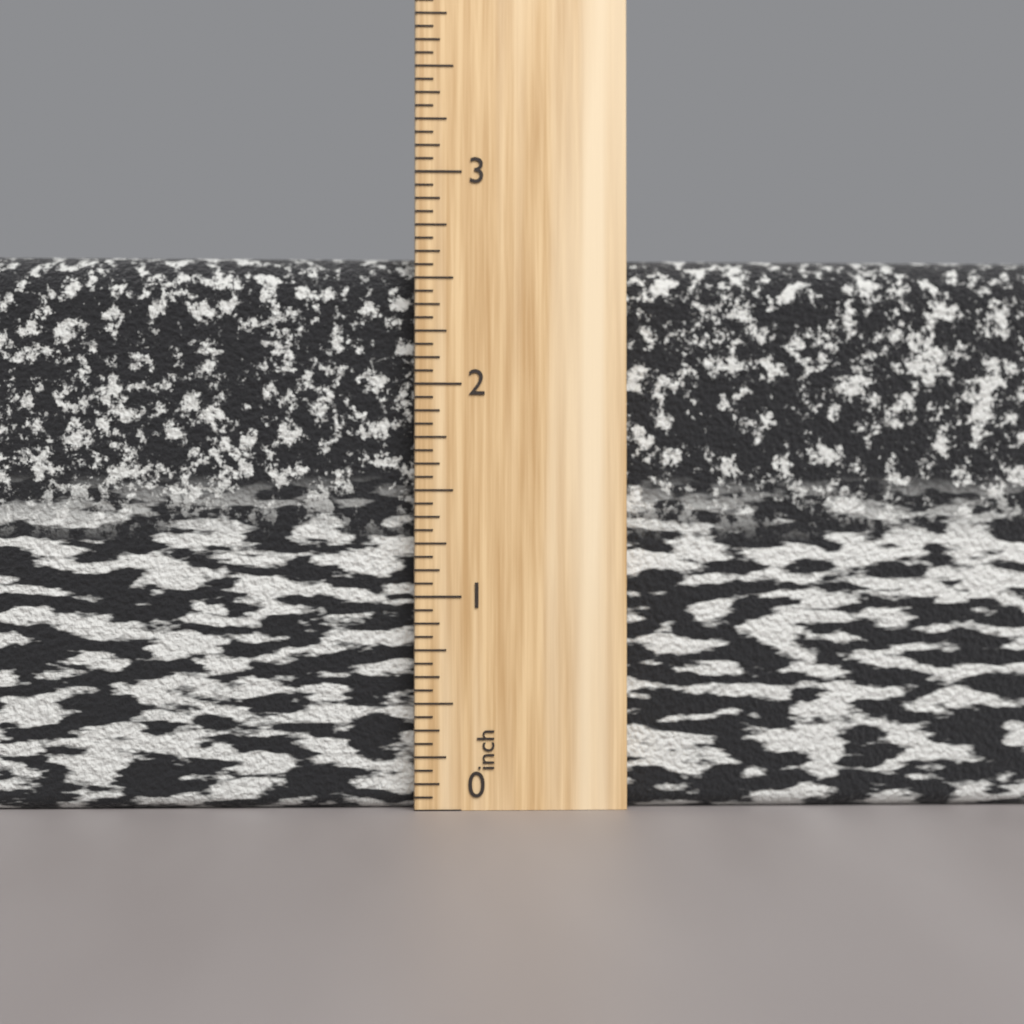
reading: 2.6250 inch
